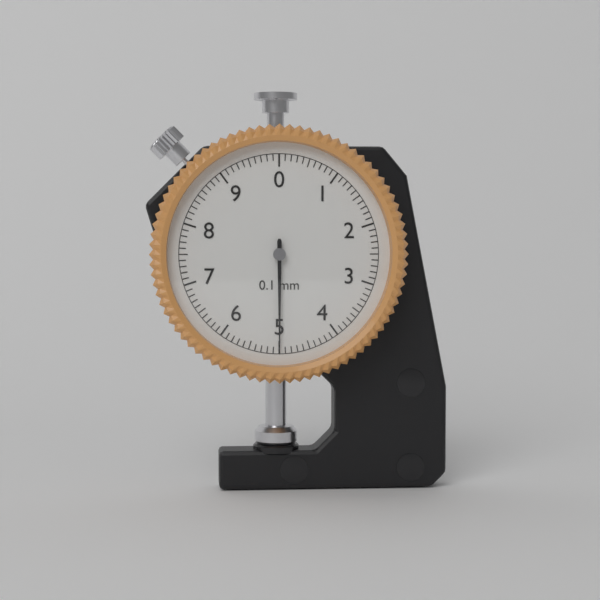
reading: 5.0 mm
